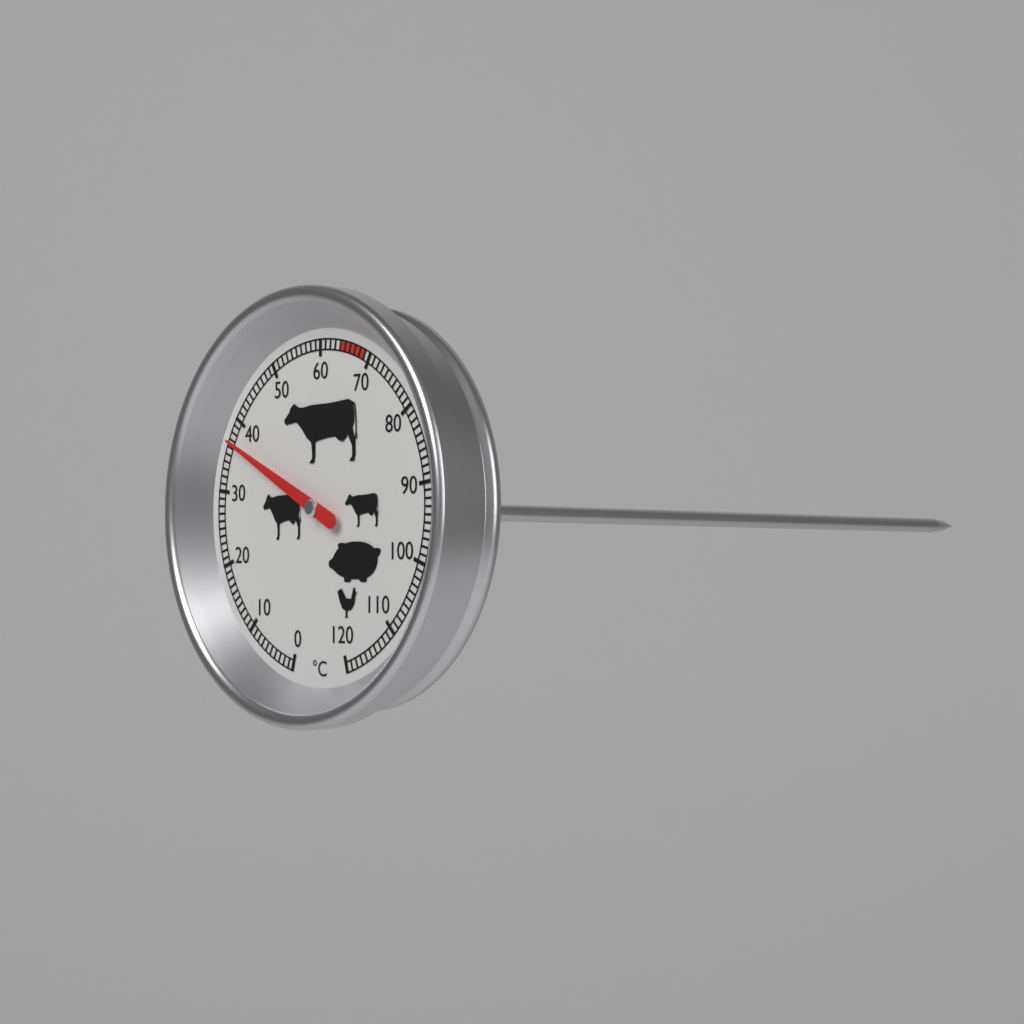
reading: 37 °C
